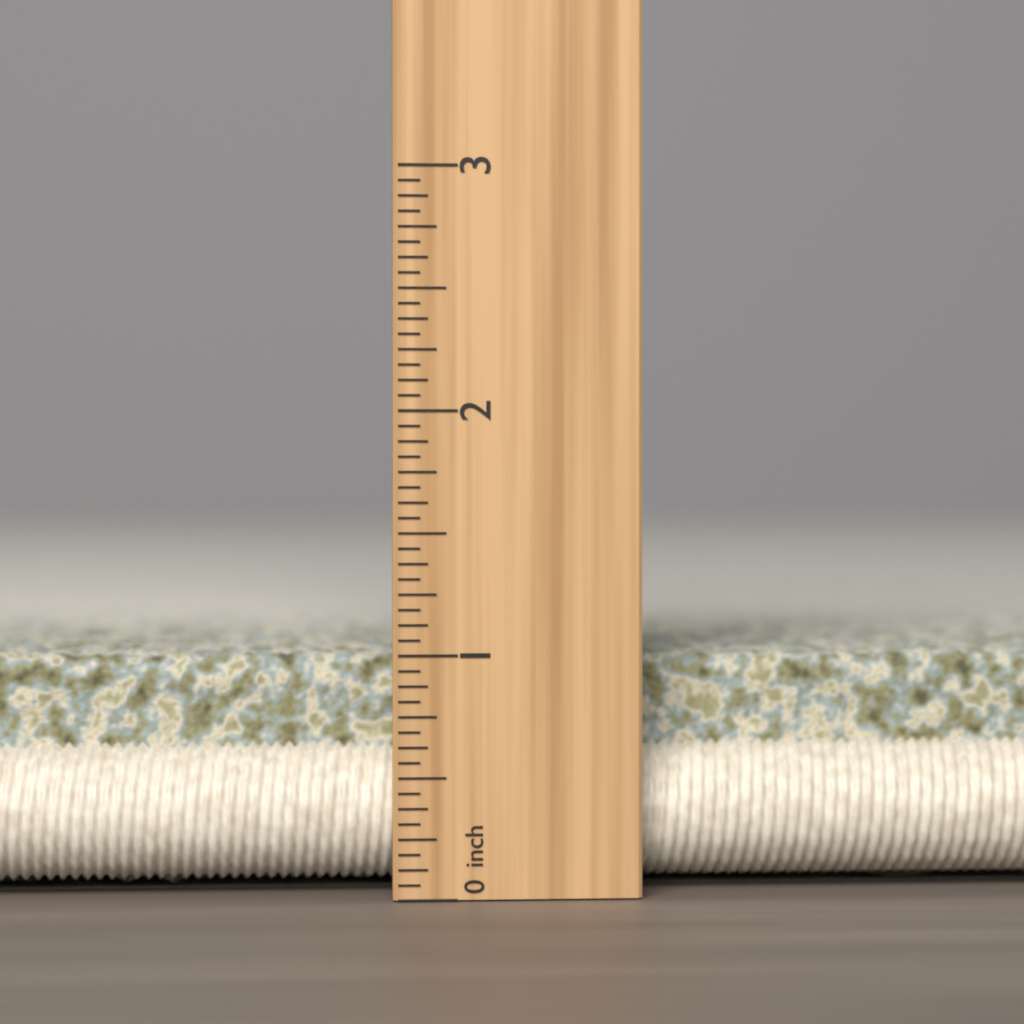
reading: 1.0000 inch
